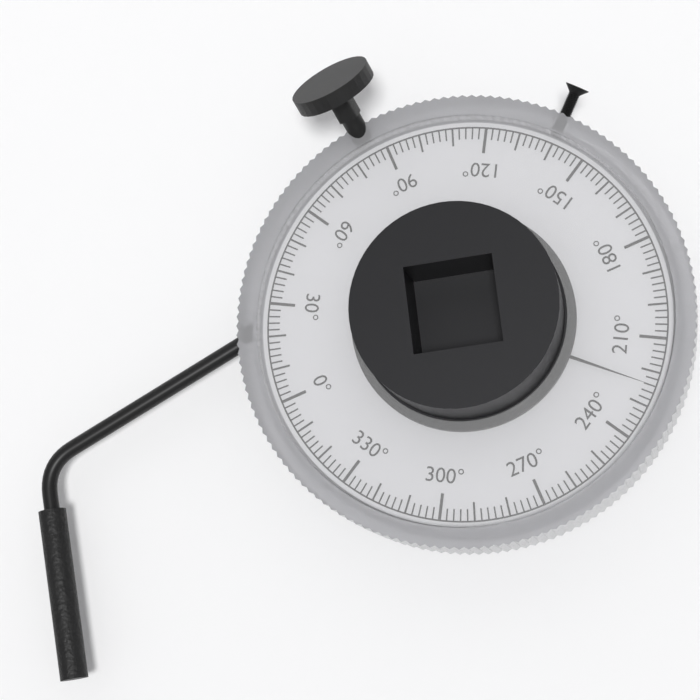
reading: 224 °
